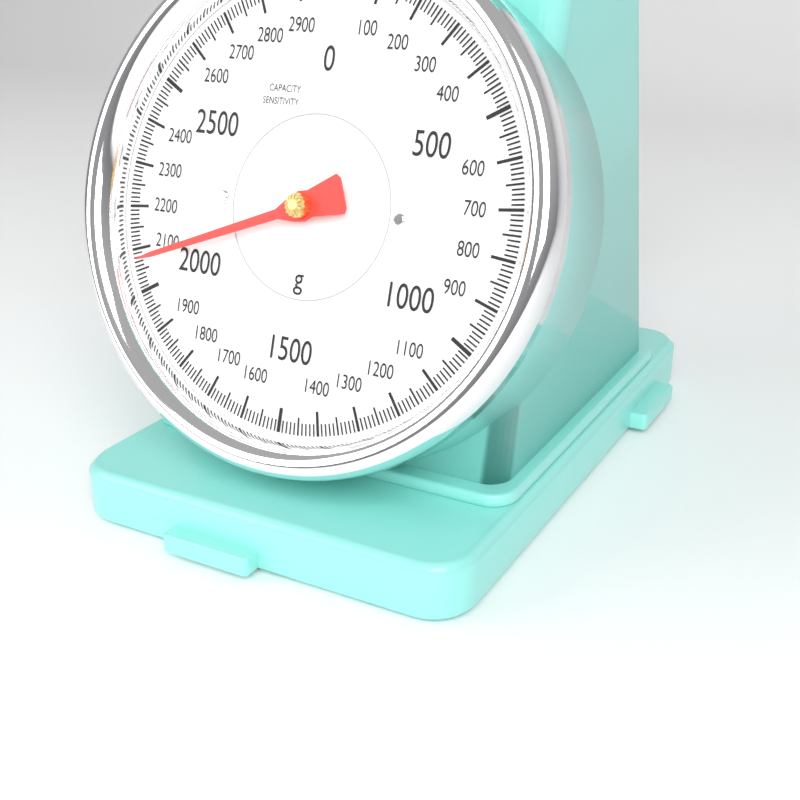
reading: 2070 g
